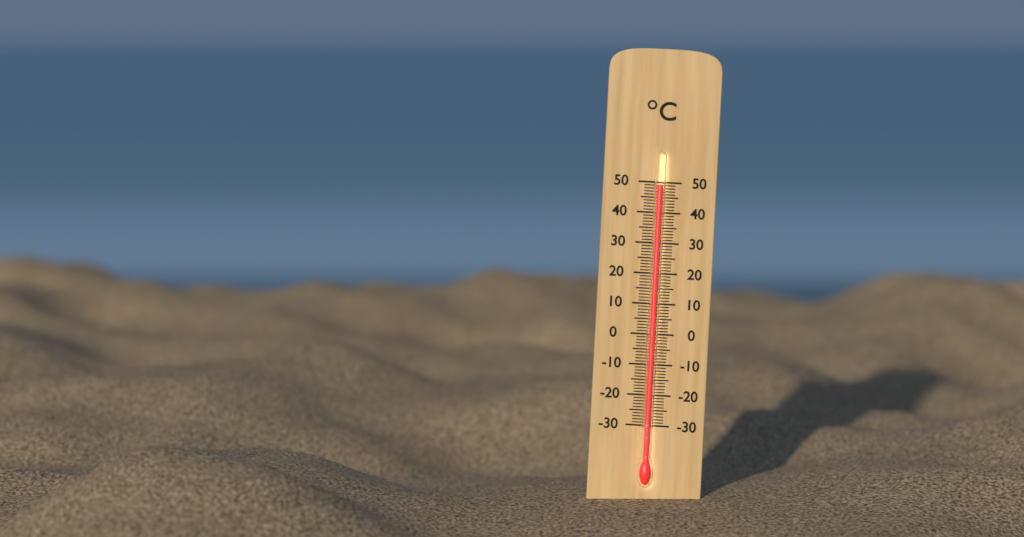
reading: 49 °C
